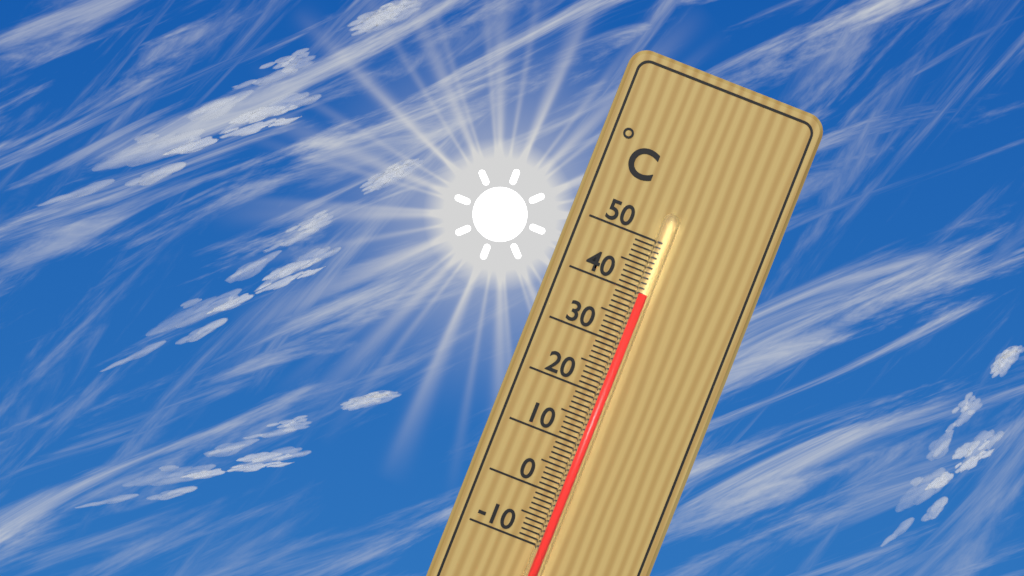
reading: 40 °C
